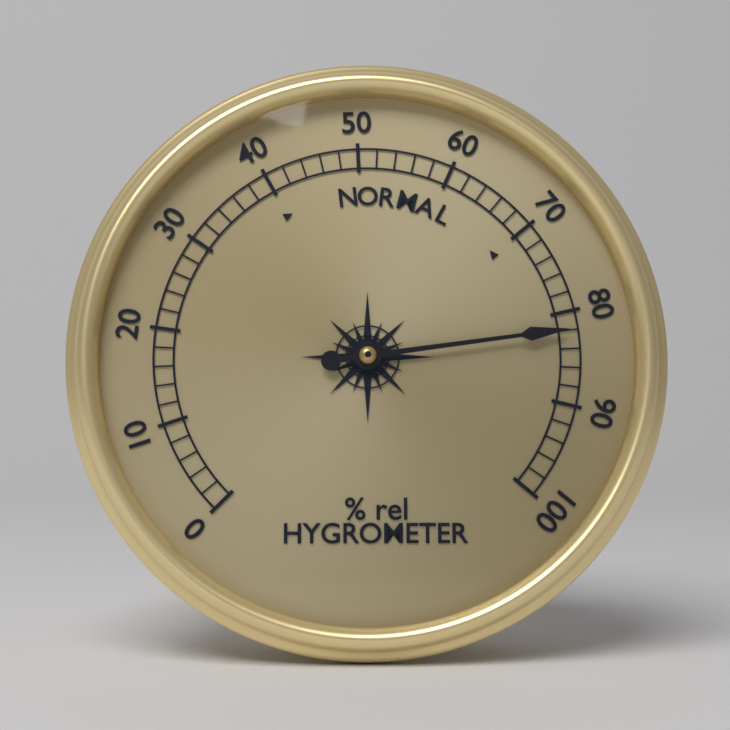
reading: 82 % rel
